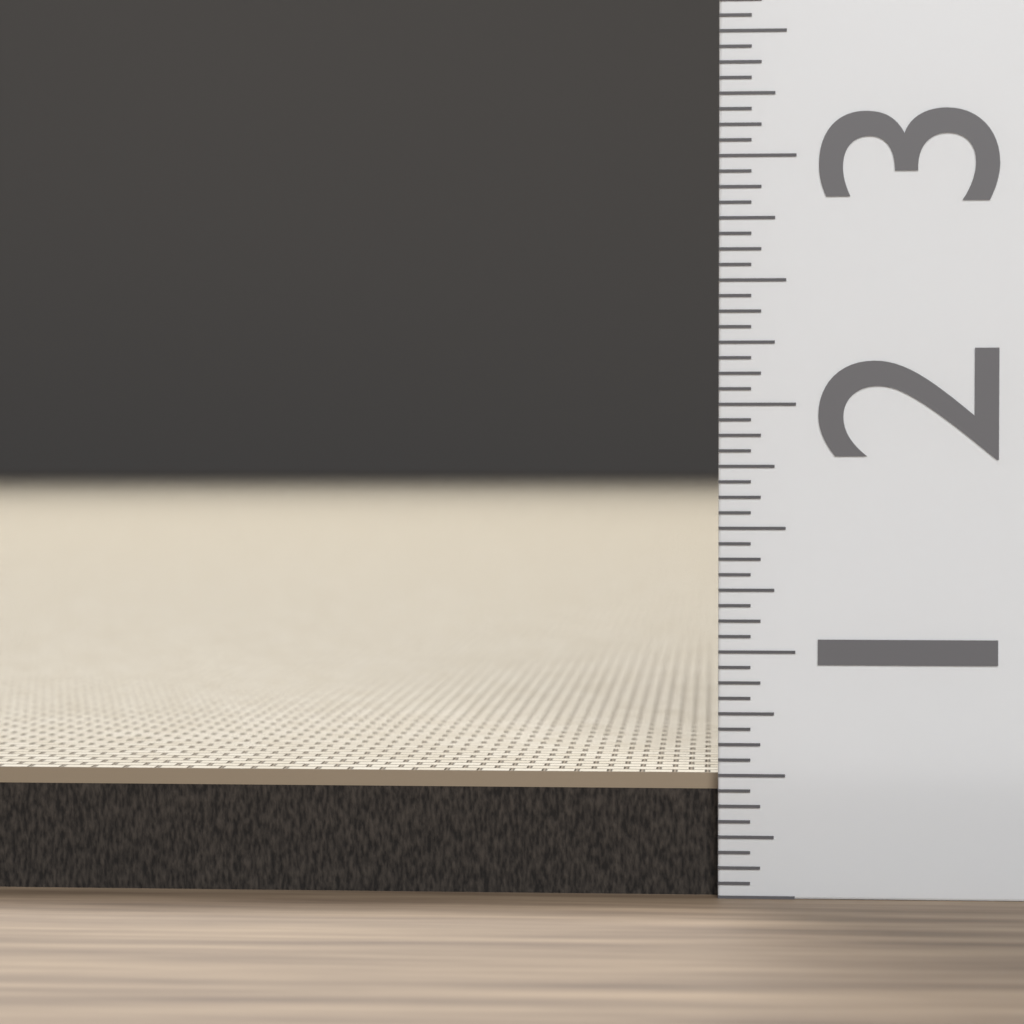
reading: 0.5000 (no unit)
